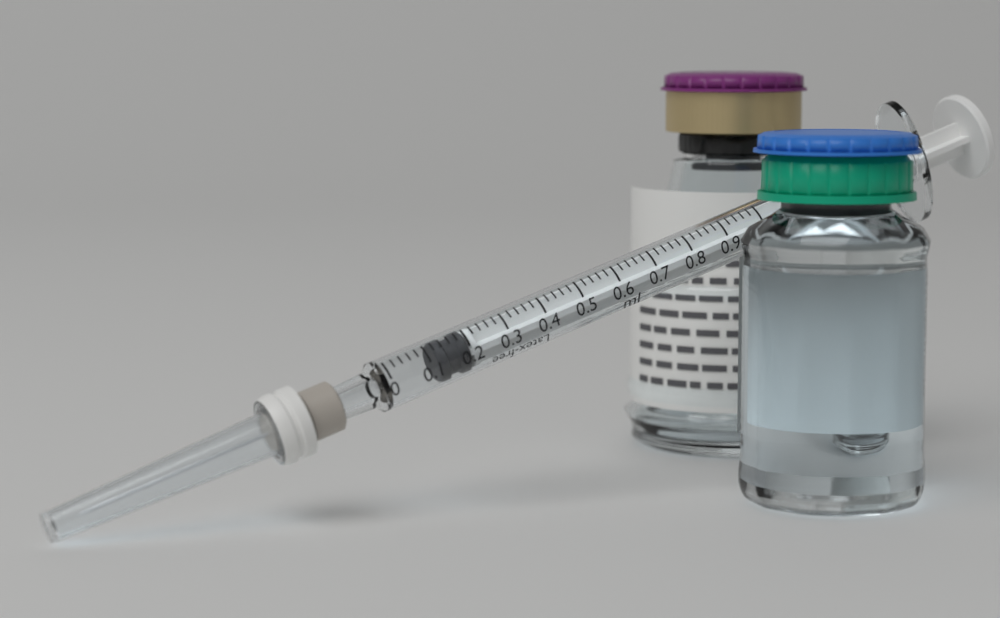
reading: 0.12 ml
